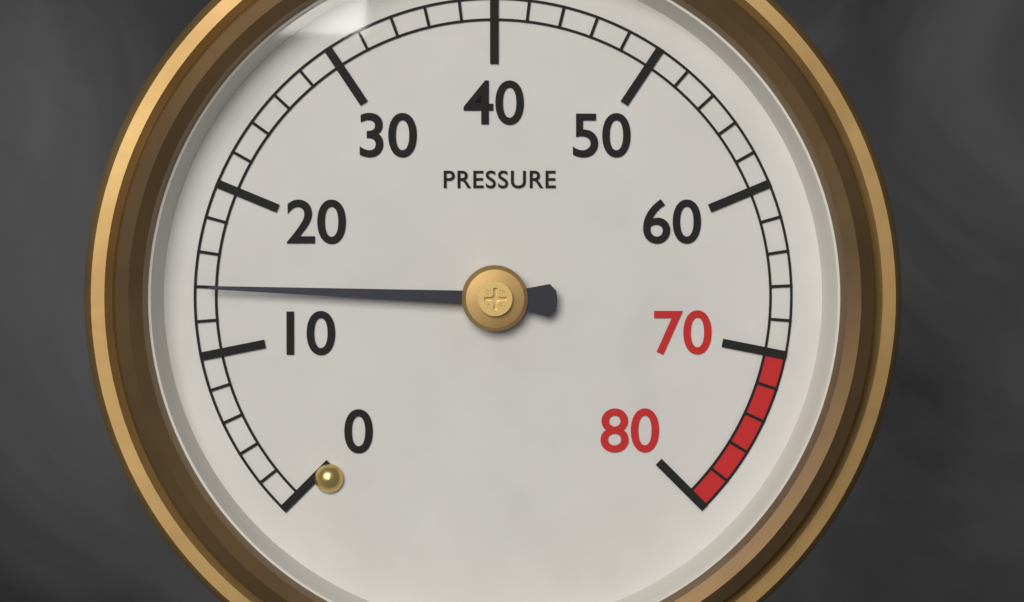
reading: 14 (no unit)
